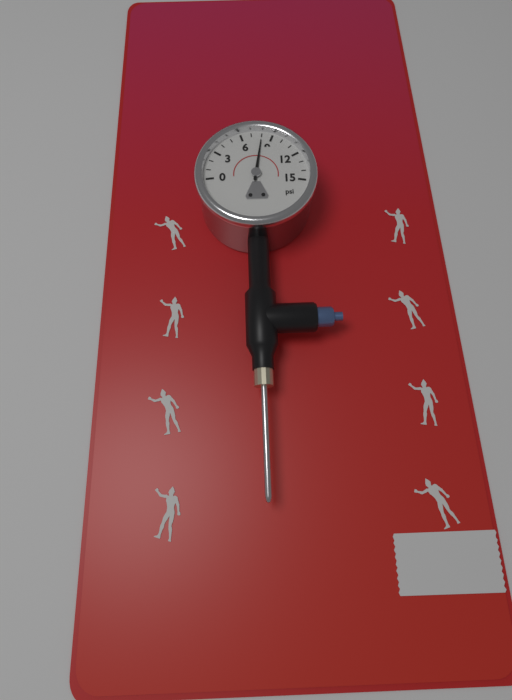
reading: 8 psi
